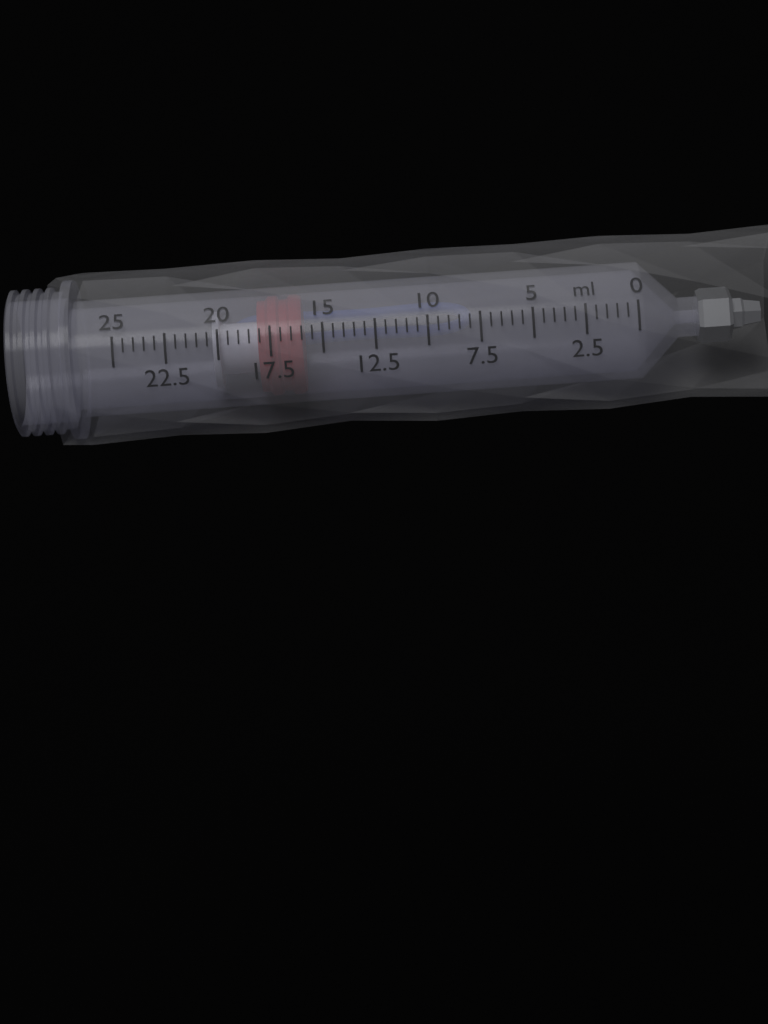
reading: 16.0 ml
